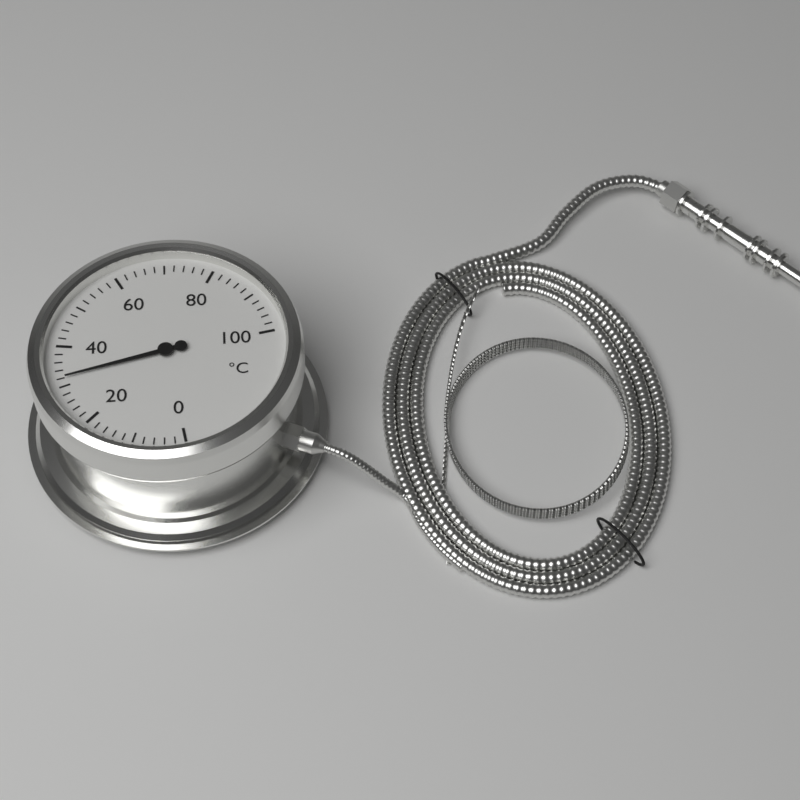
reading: 32 °C
